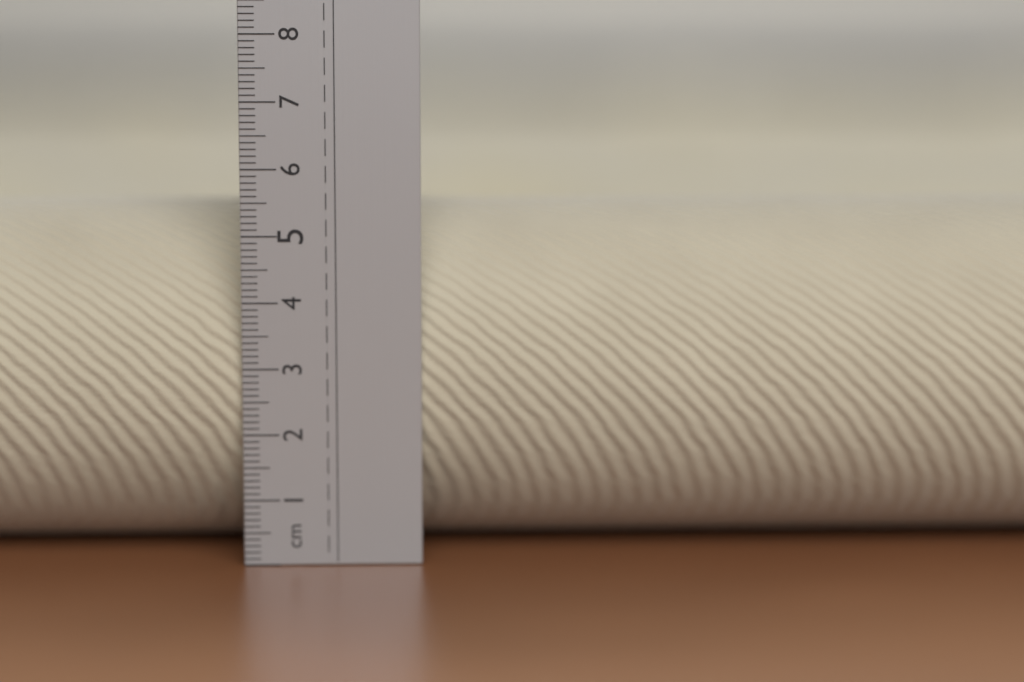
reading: 5.4 cm
